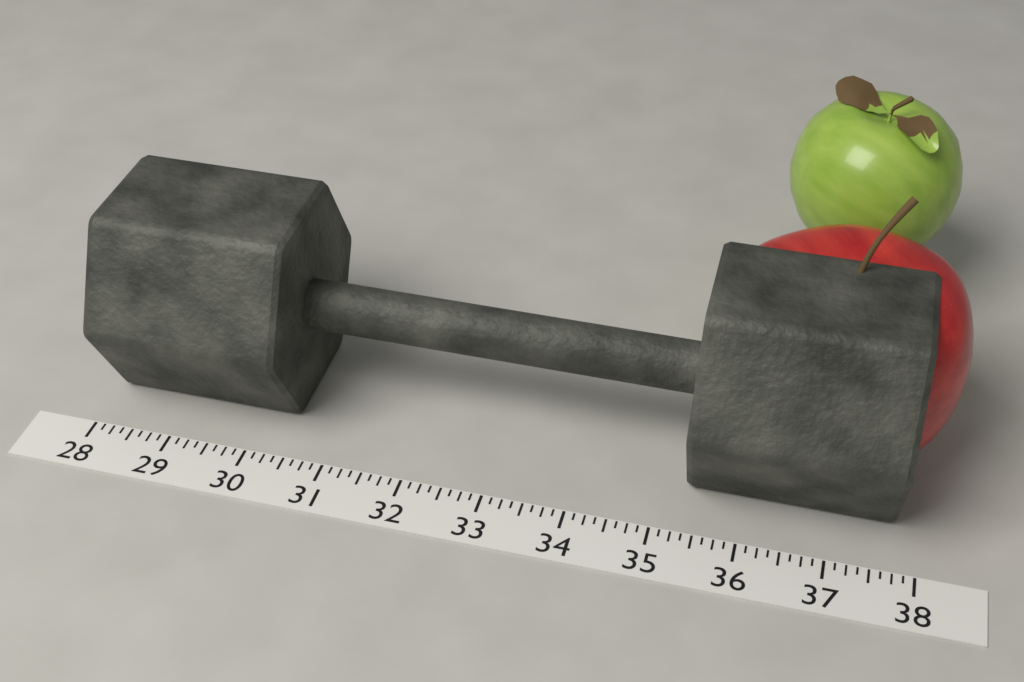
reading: 37.750 (no unit)
